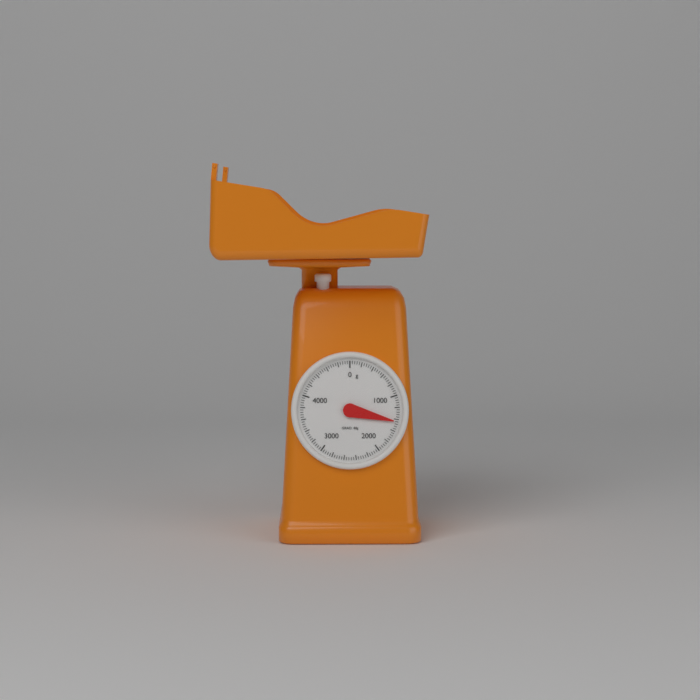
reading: 1440 g
